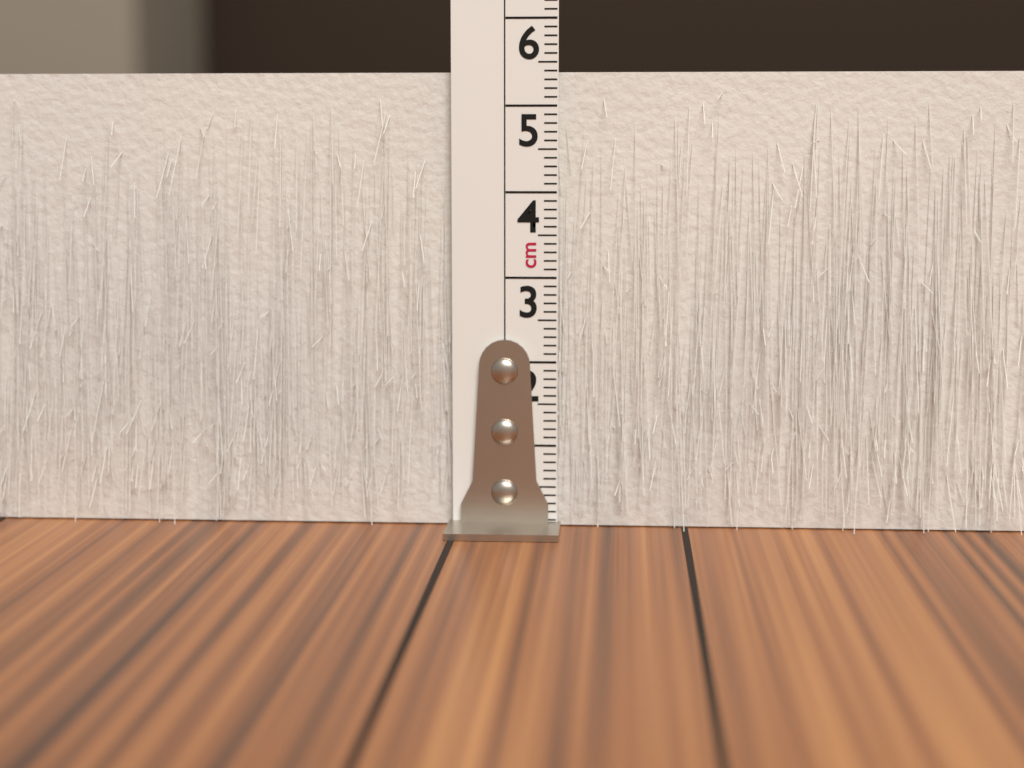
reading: 5.4 cm
